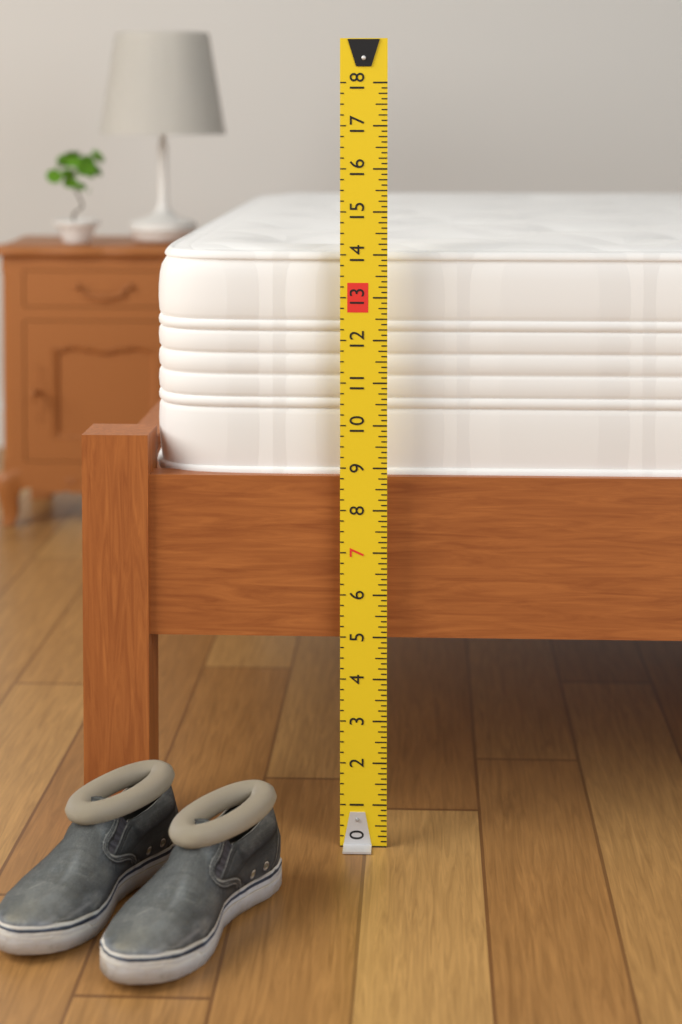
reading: 14.125 (no unit)
